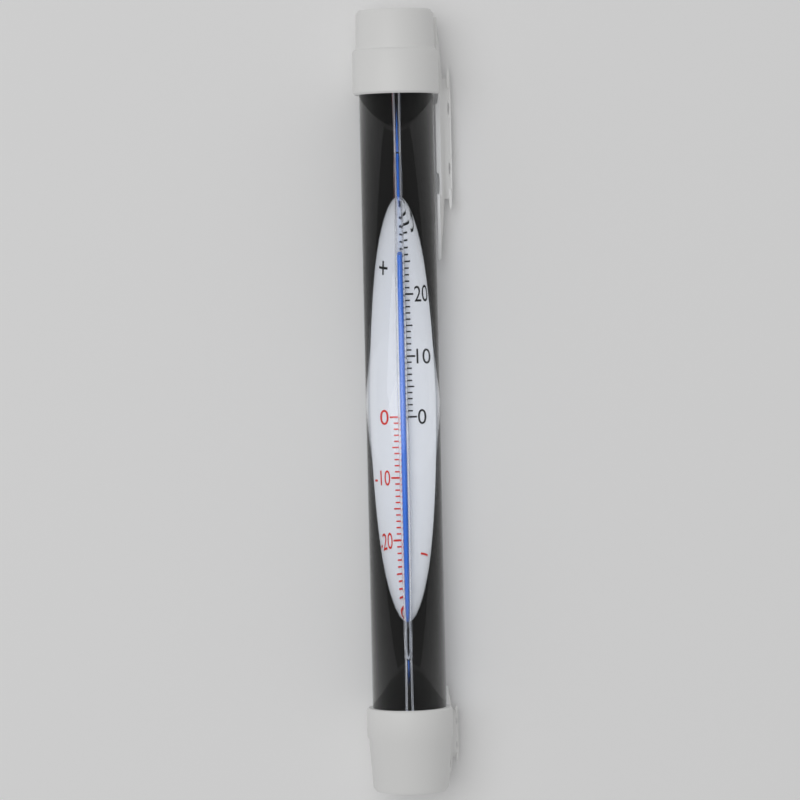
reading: 27 °C
